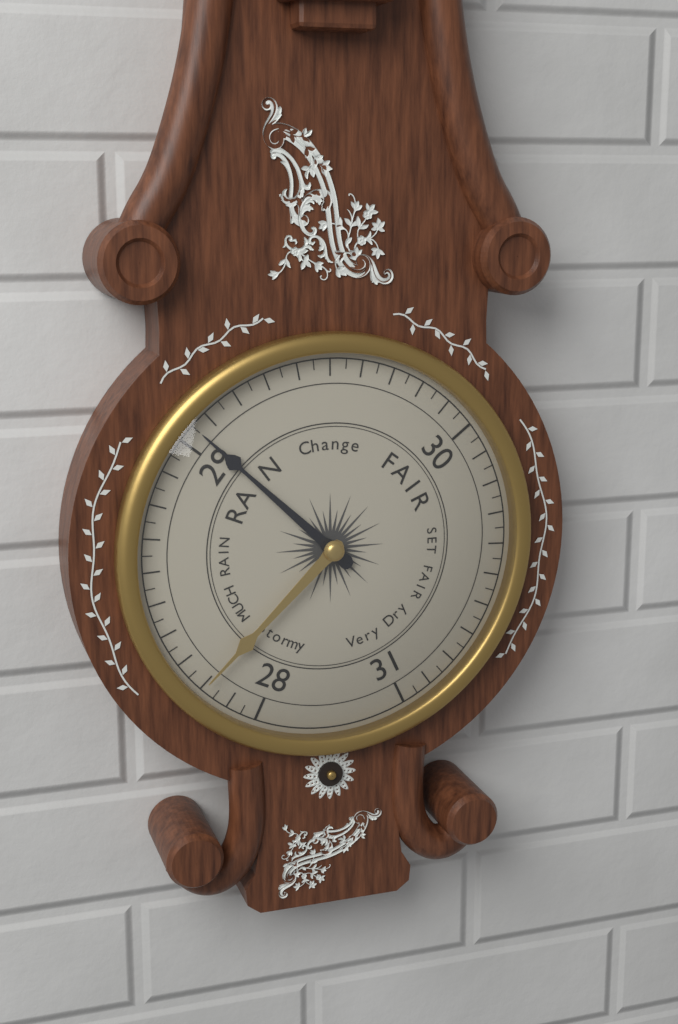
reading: 29.05 (no unit)
